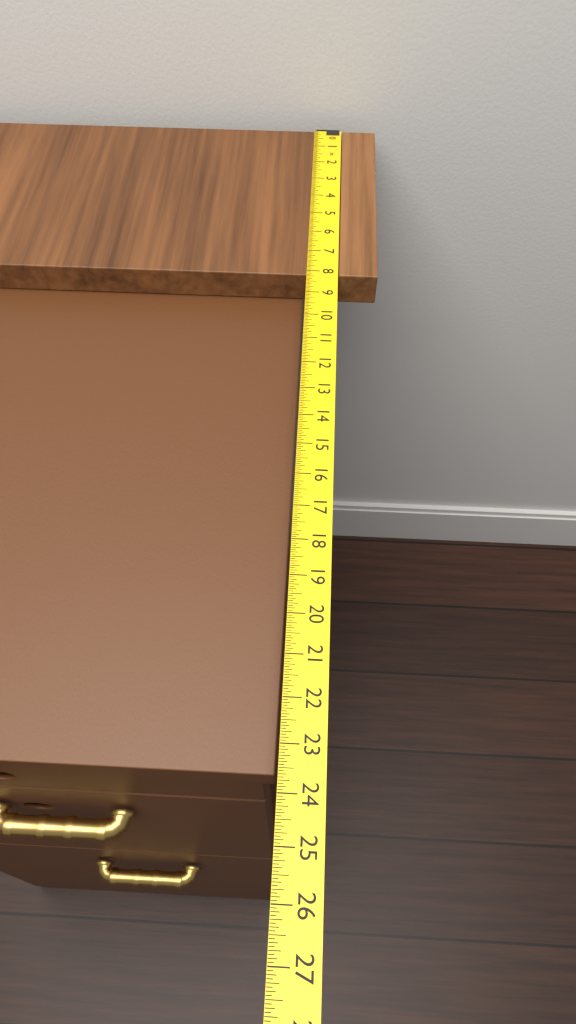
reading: 8.1875 in
